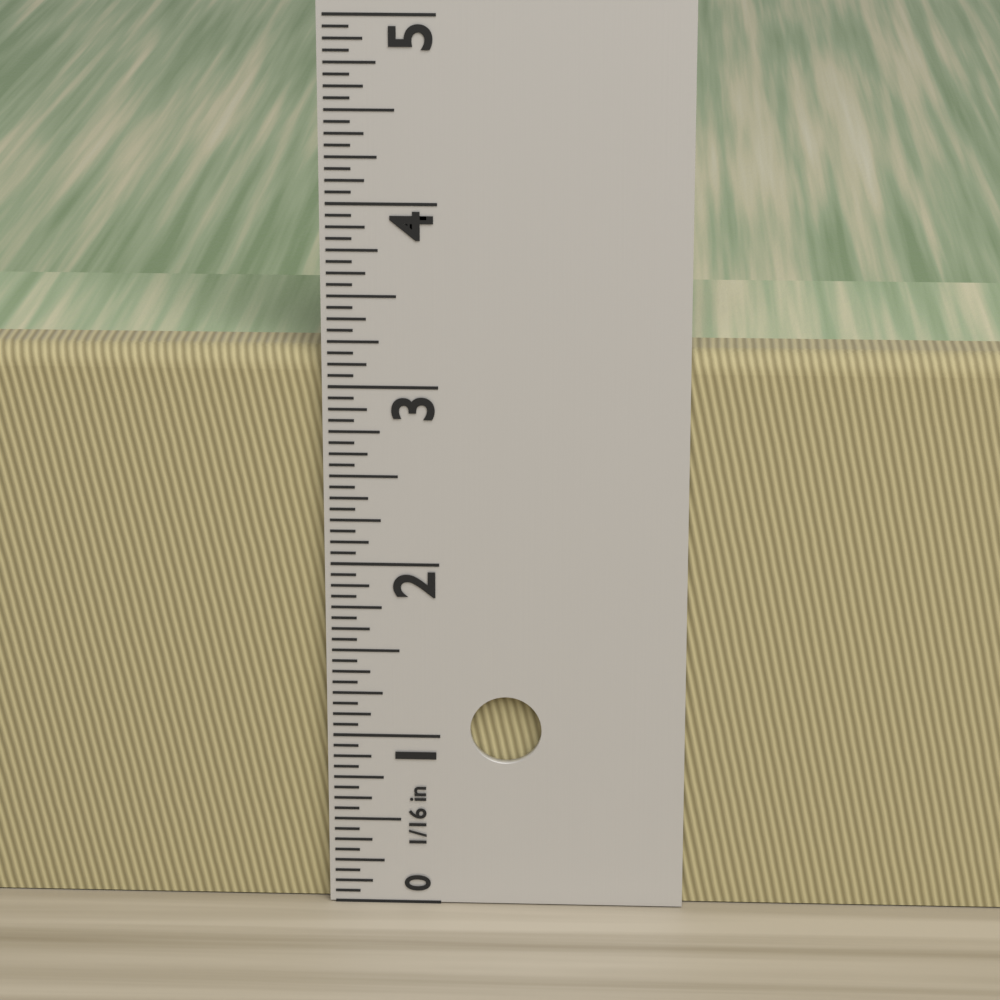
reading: 3.1875 in
